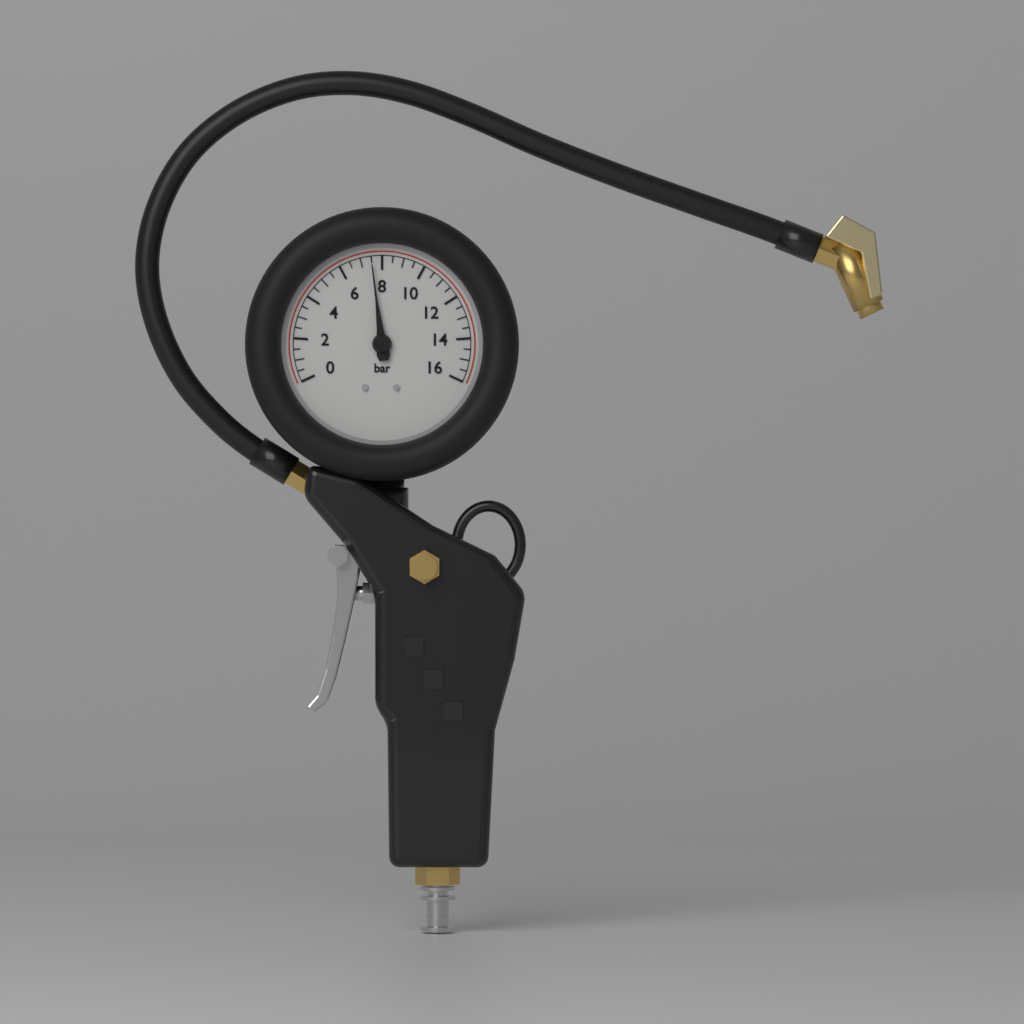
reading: 7.5 bar
